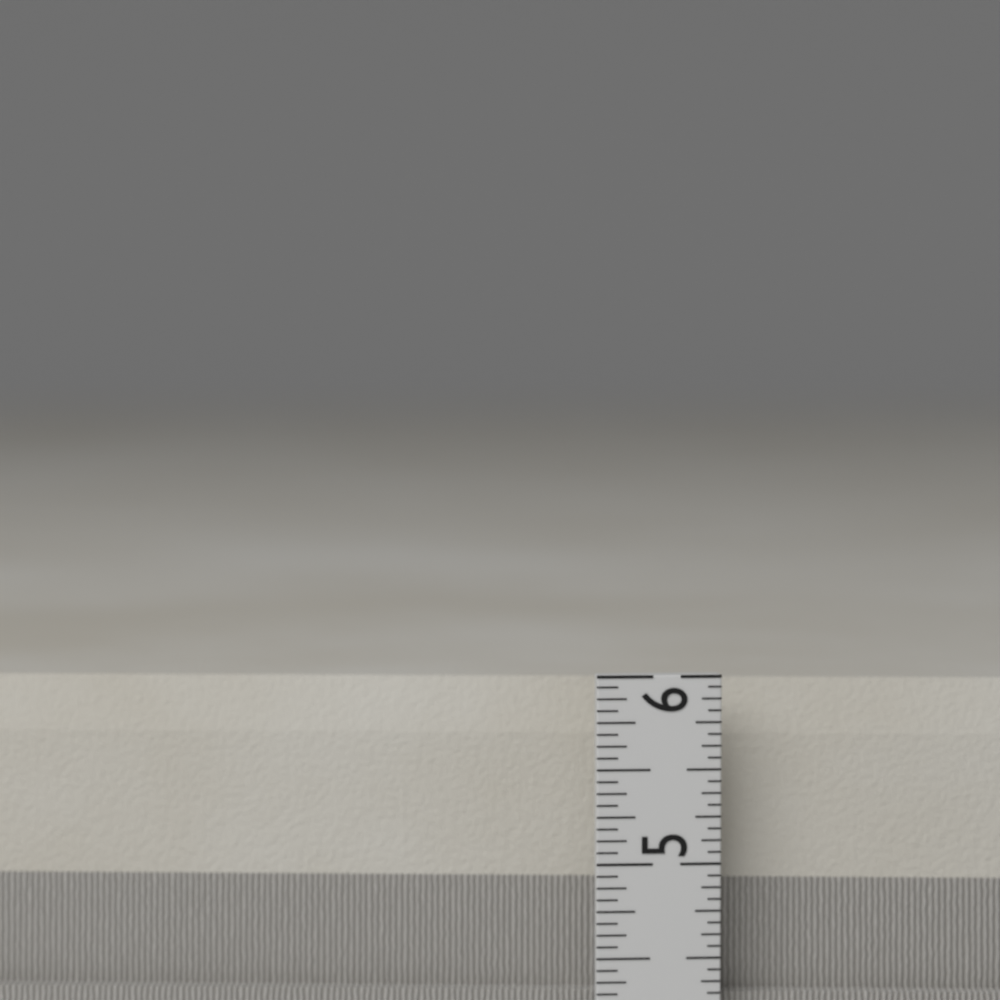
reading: 5.9375 in
